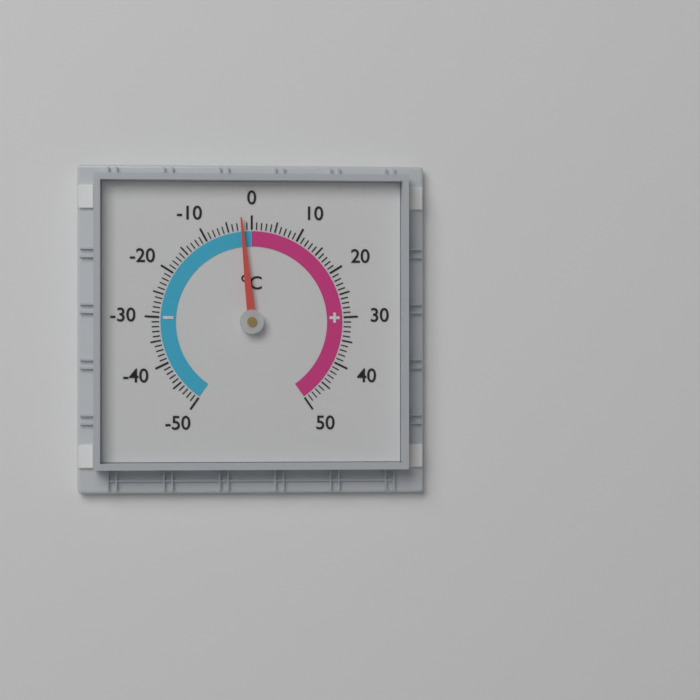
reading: -2 °C
